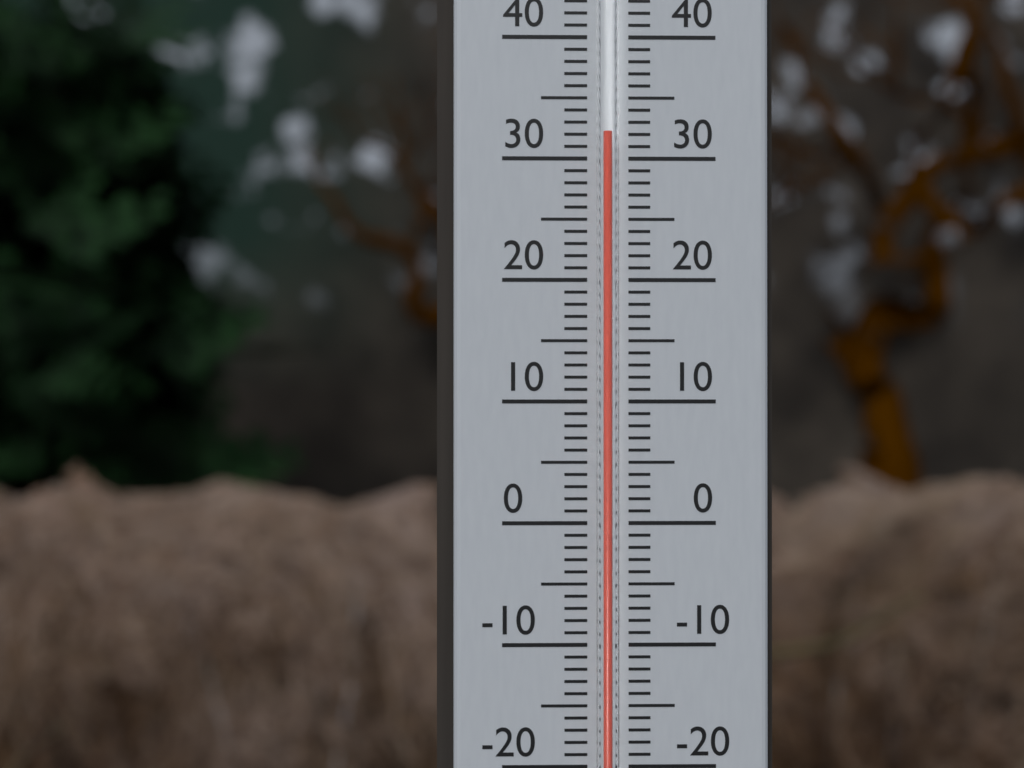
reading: 32 °C
